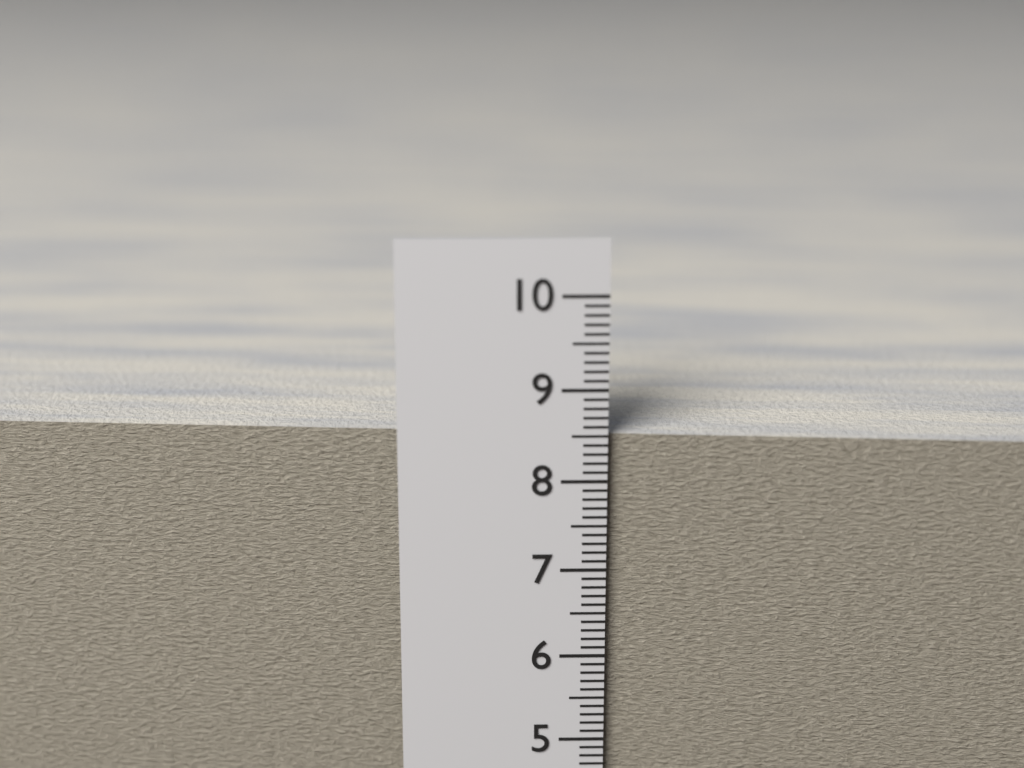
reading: 8.5 cm
